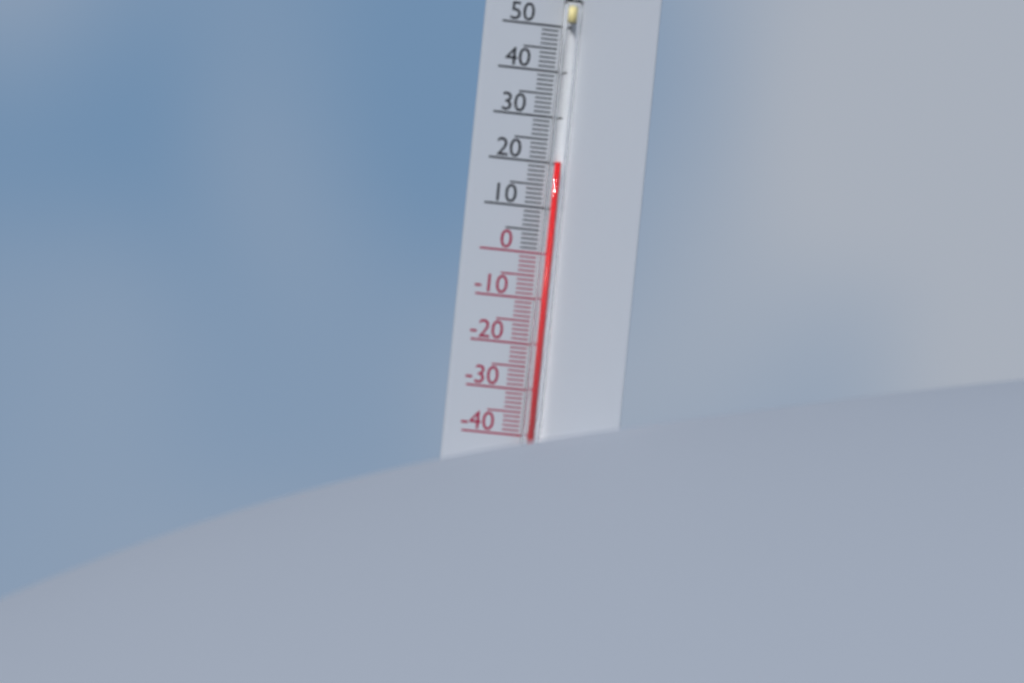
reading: 20 °C
